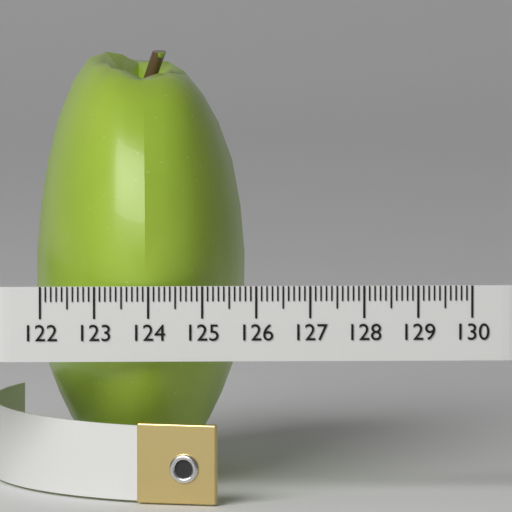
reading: 125.9 (no unit)
